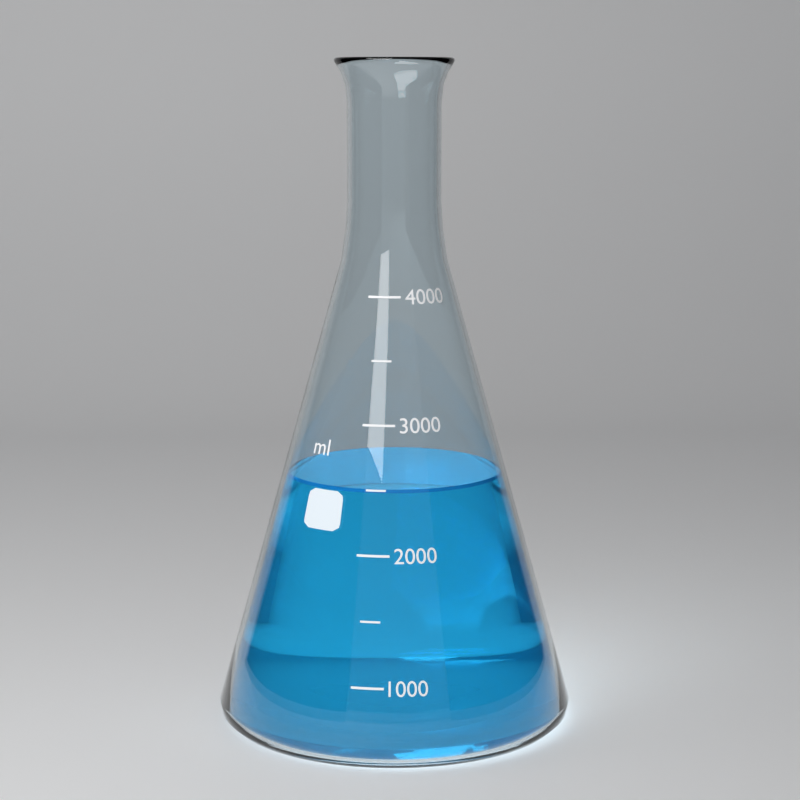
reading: 2500 ml
